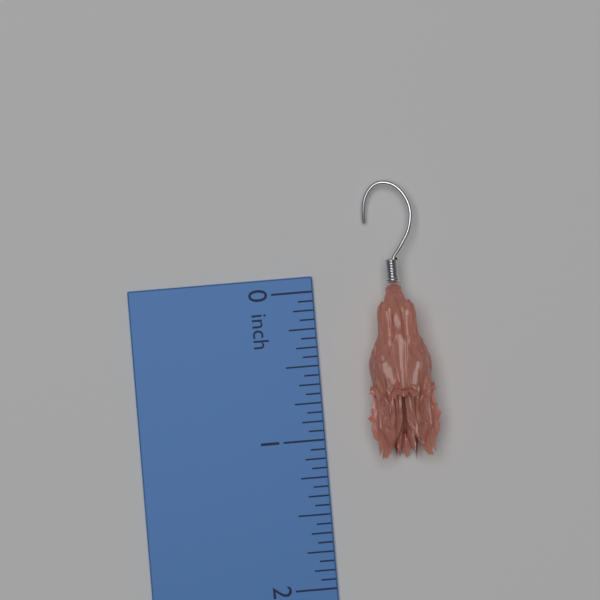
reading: 1.1875 inch
